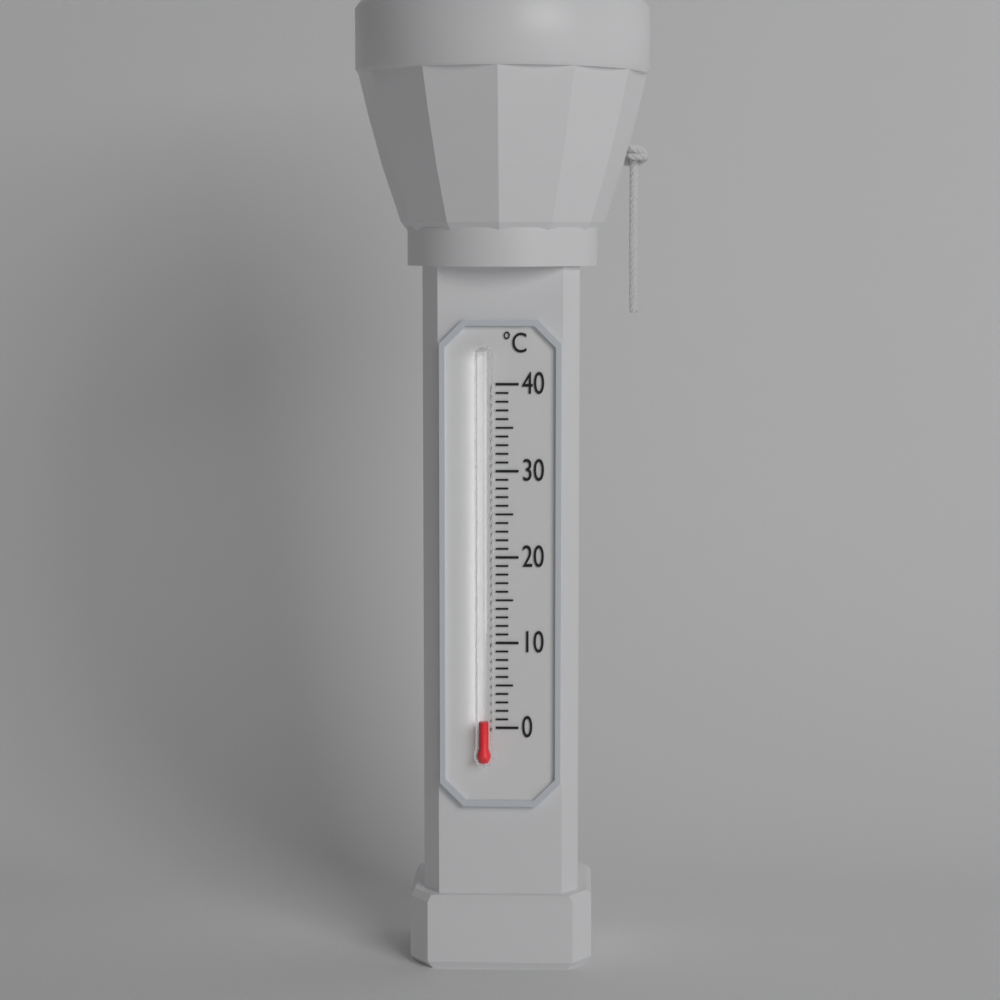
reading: 1 °C
